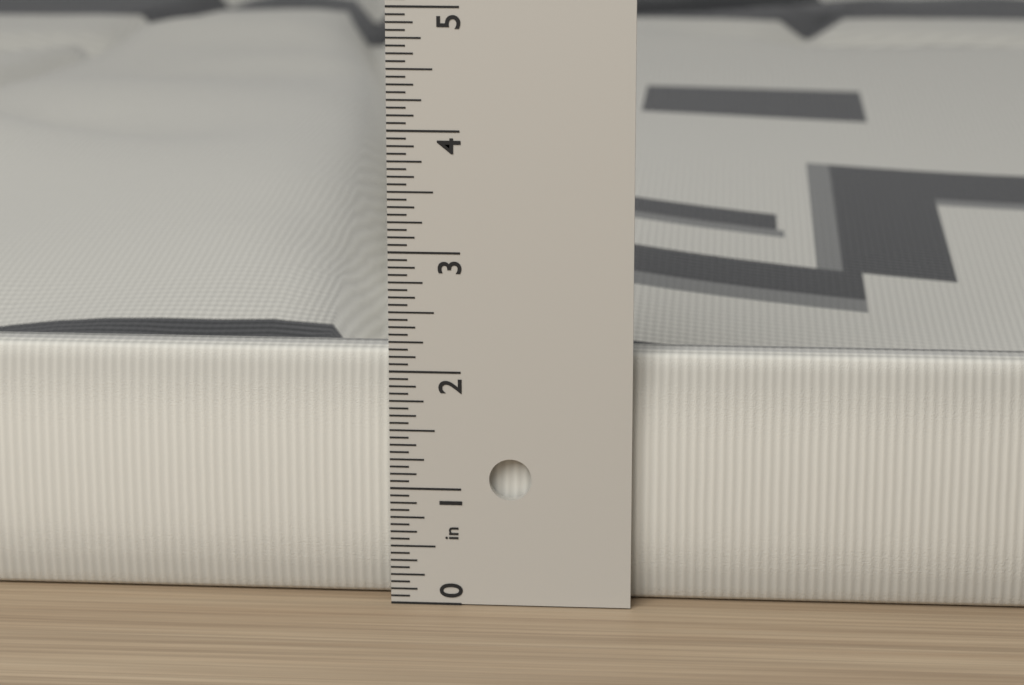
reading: 2.1250 in
